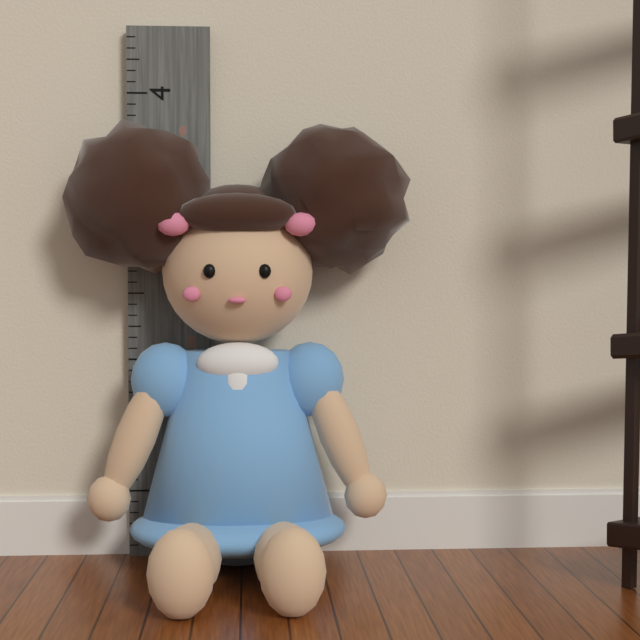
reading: 3.750000 (no unit)
